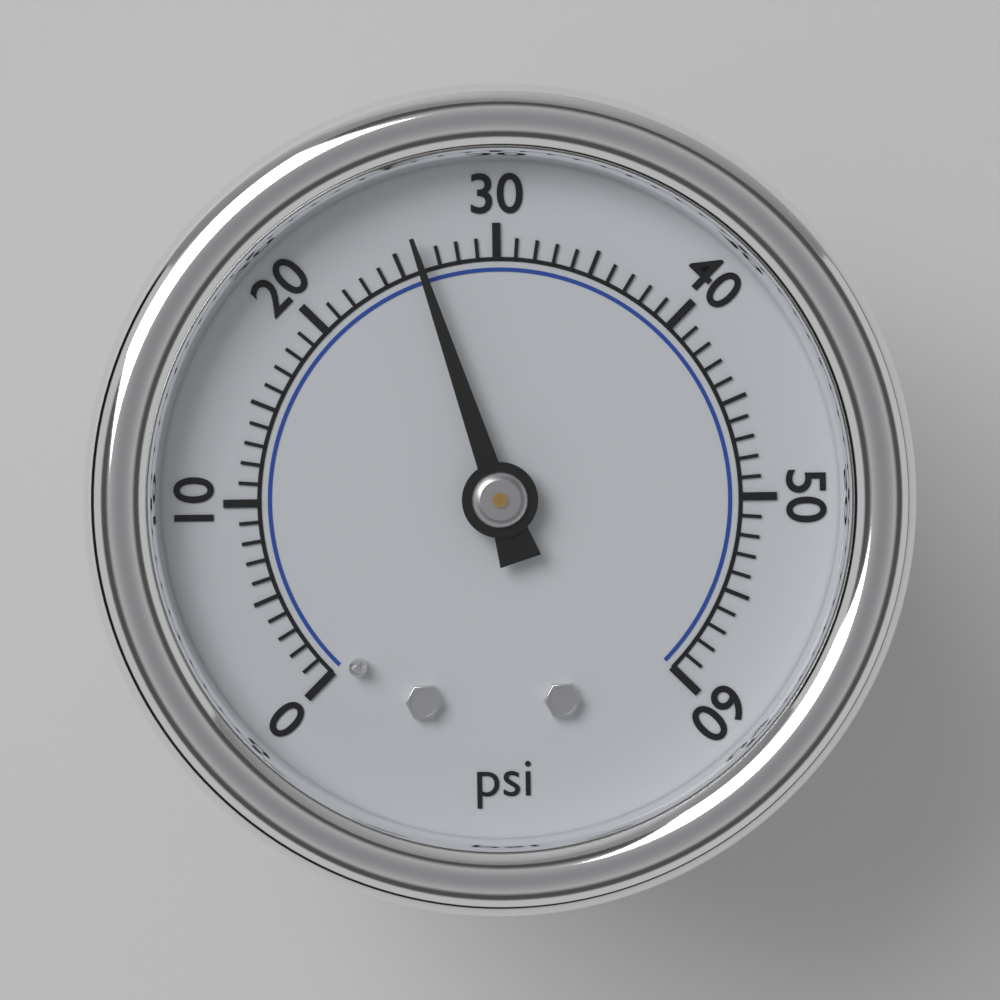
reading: 26 psi
